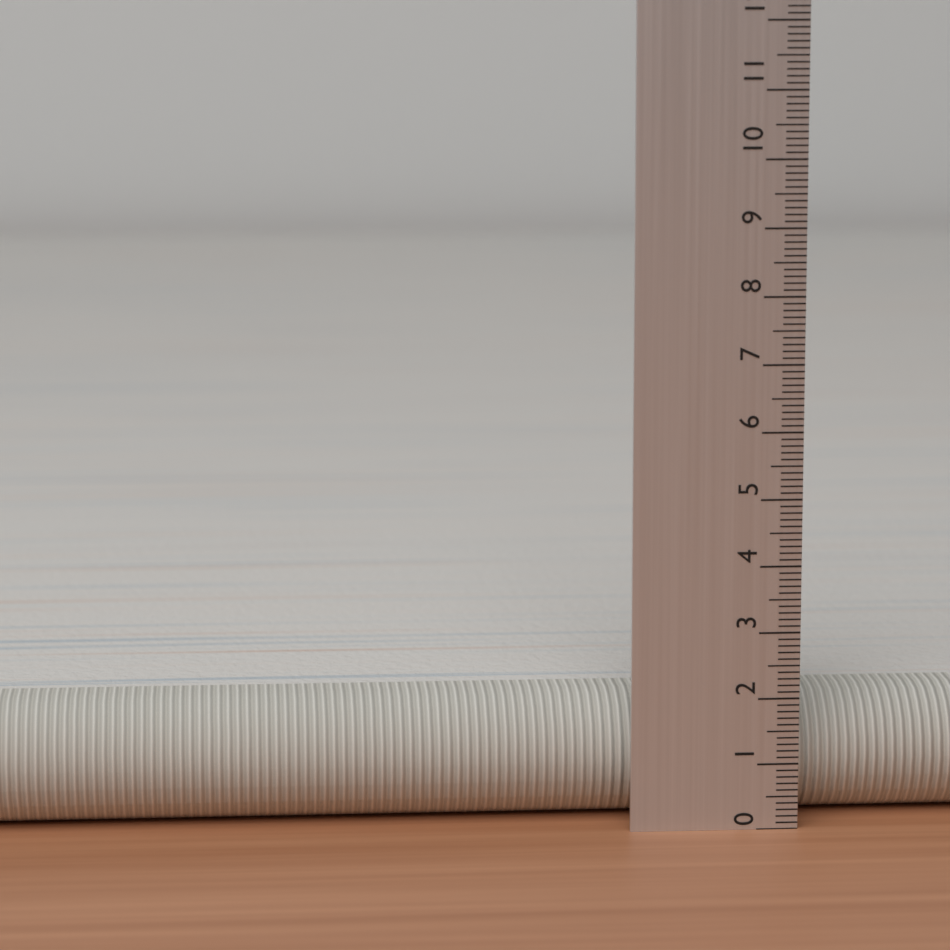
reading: 1.9 (no unit)
